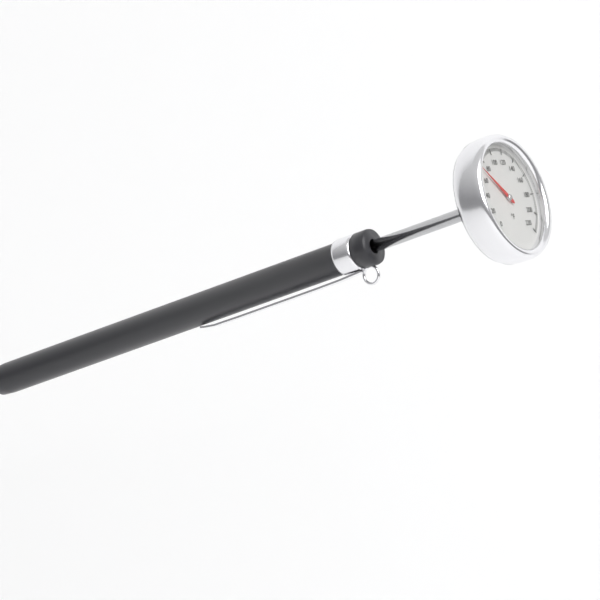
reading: 70 °F
